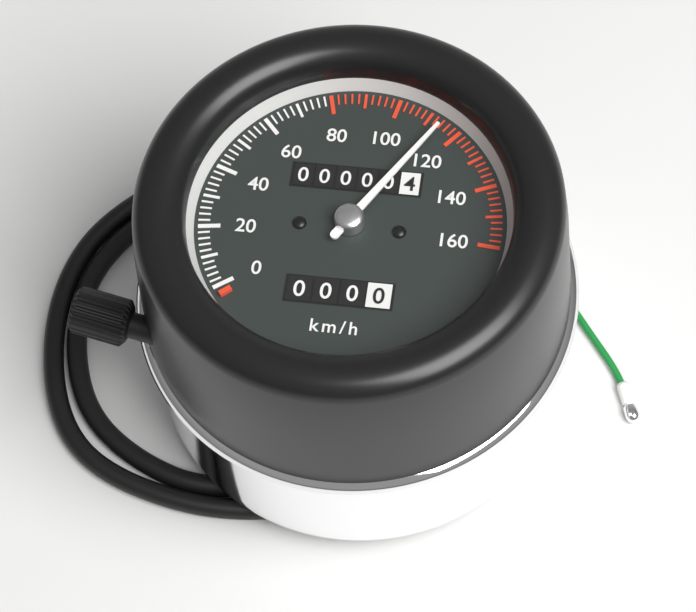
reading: 114 km/h
